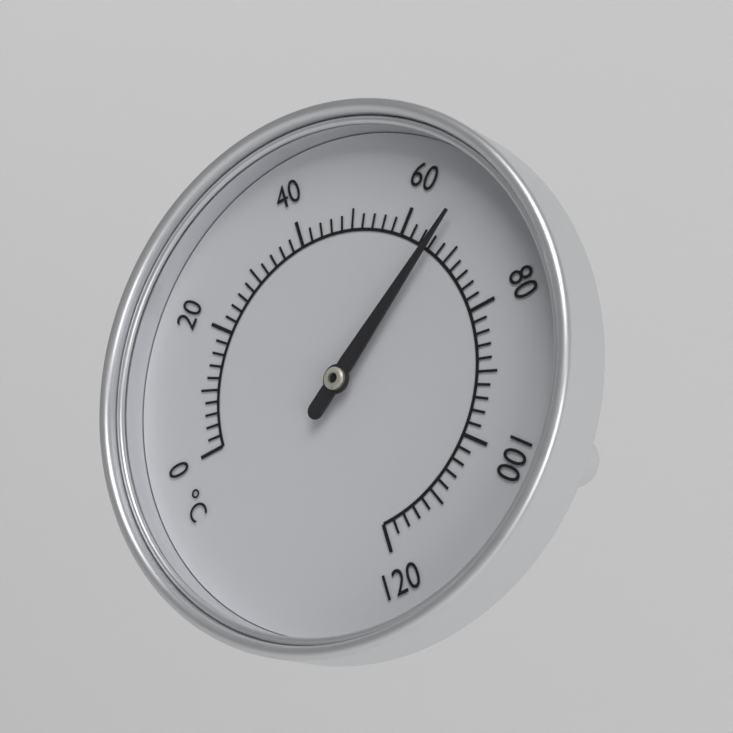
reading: 66 °C
